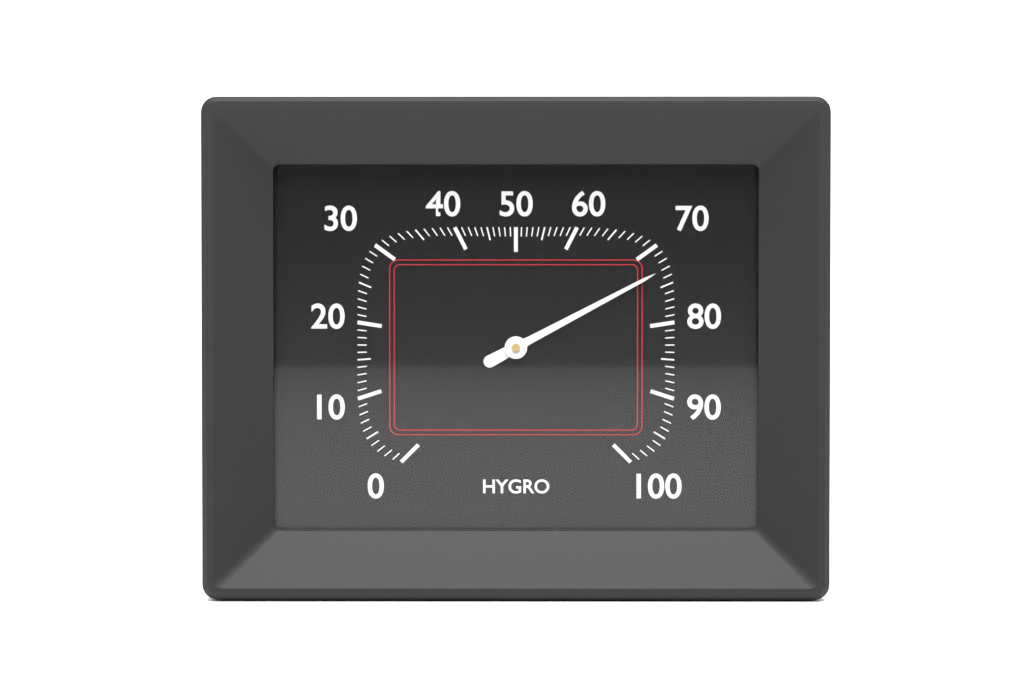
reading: 73 %
